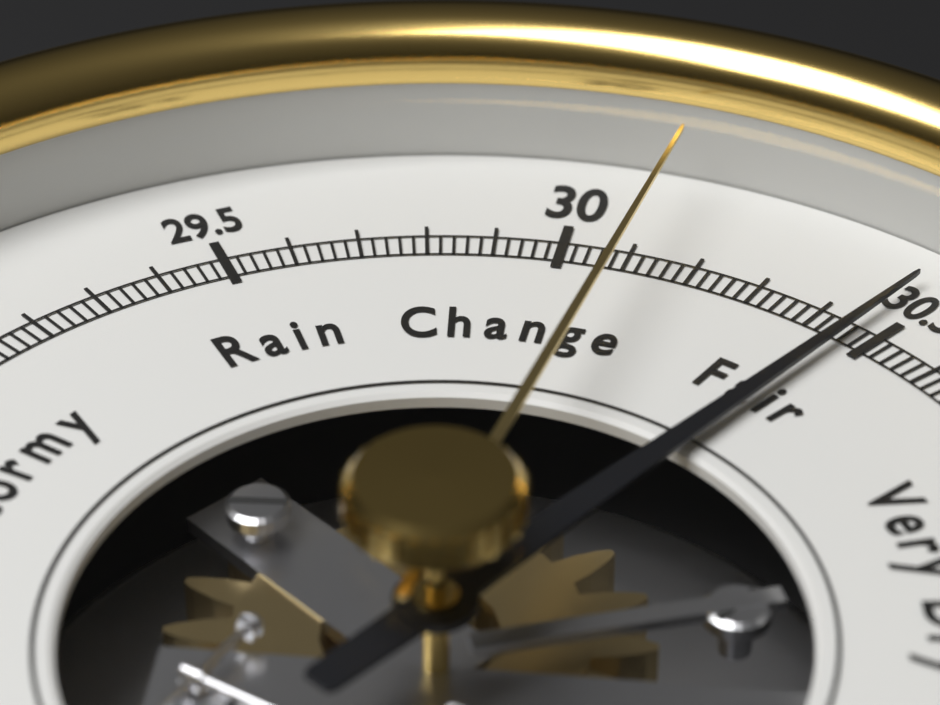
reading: 30.46 inHg
